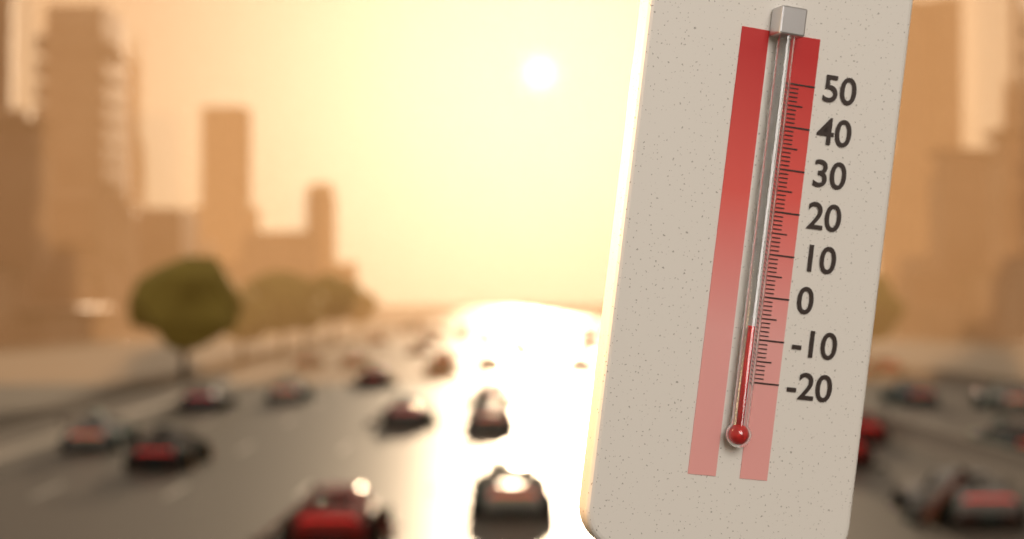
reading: -7 °C
